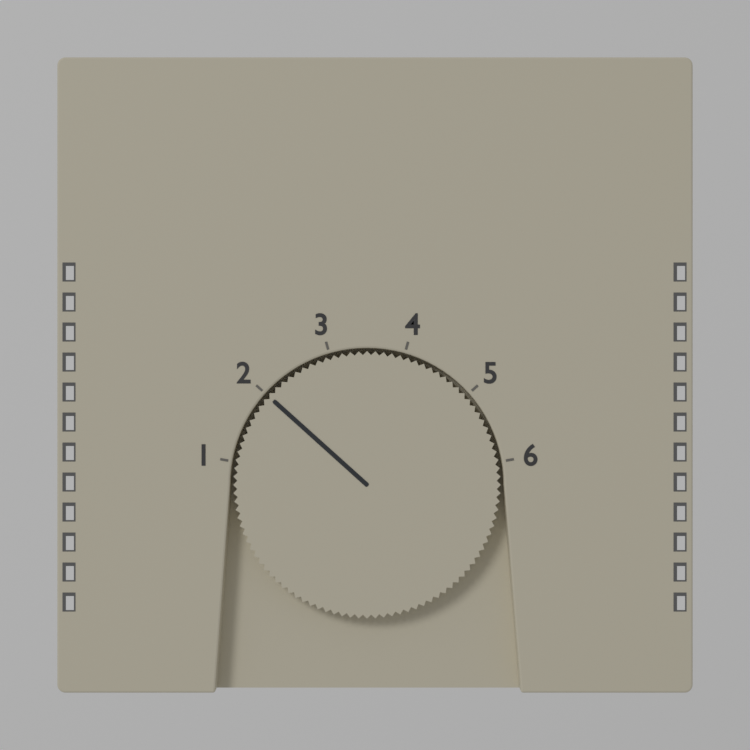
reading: 2 (no unit)
